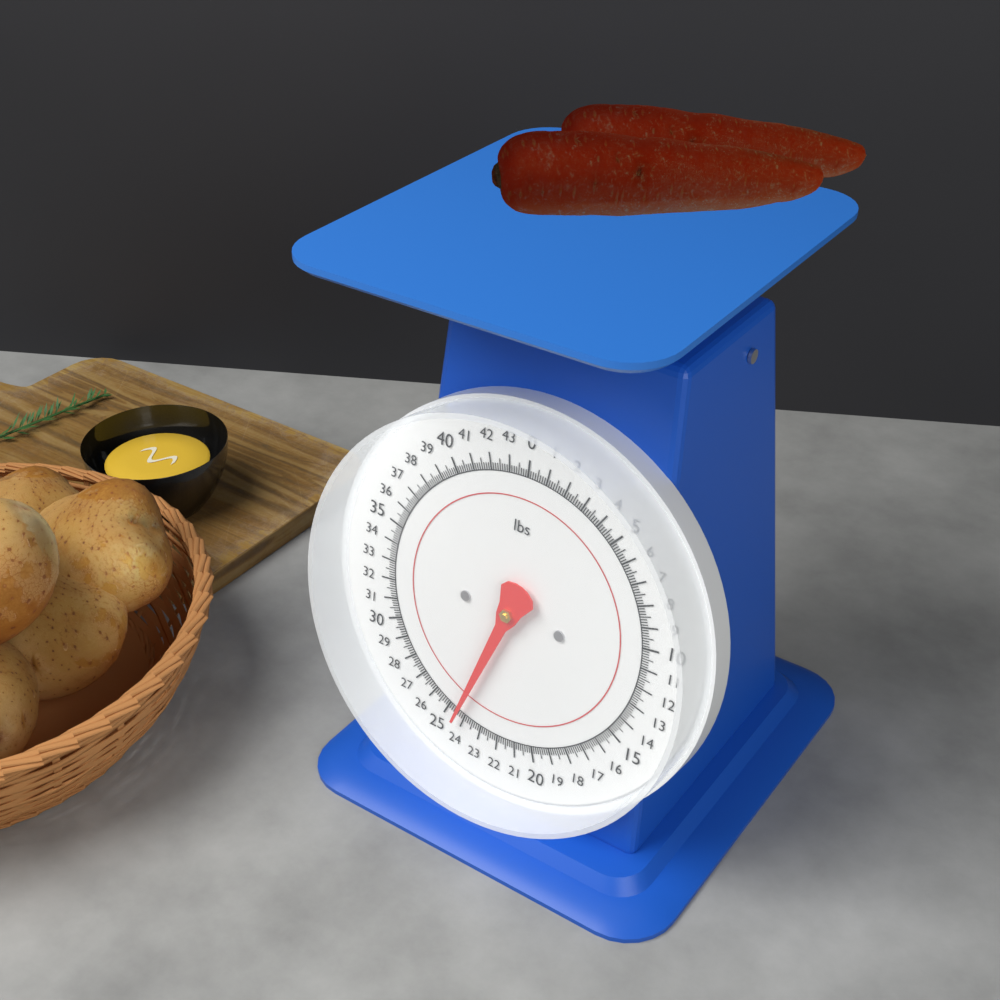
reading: 24.375 lbs
